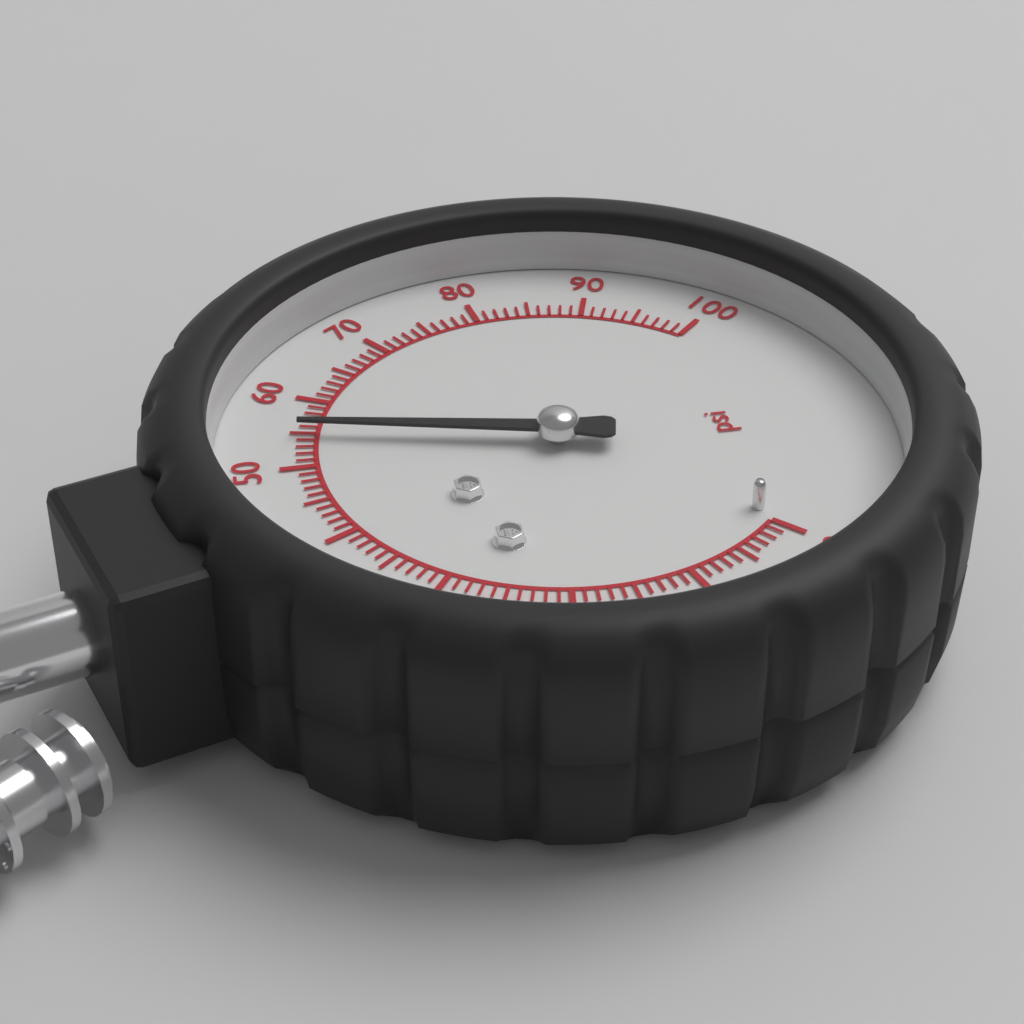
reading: 55 psi
